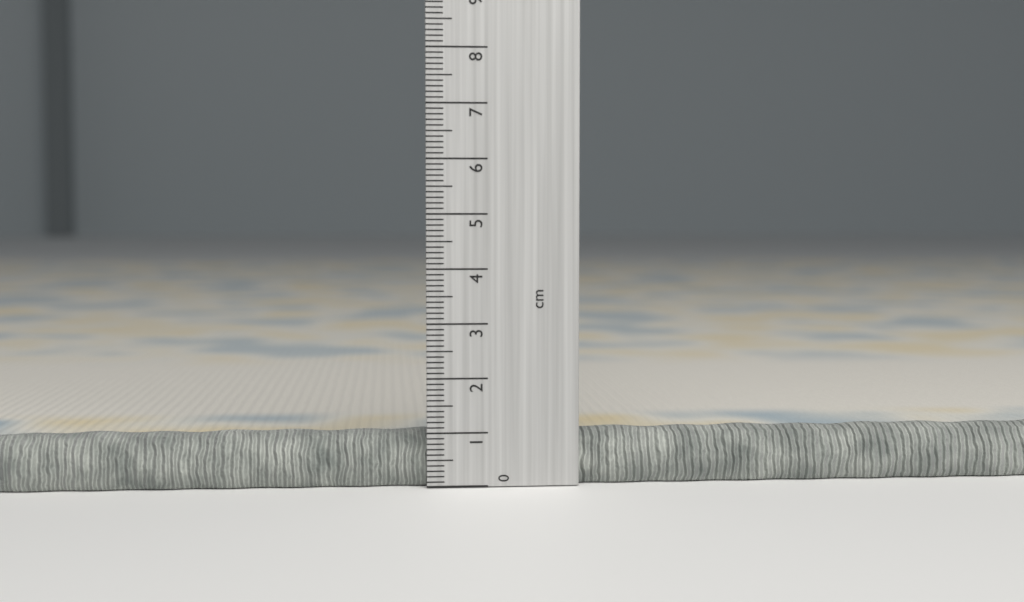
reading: 1.0 cm
